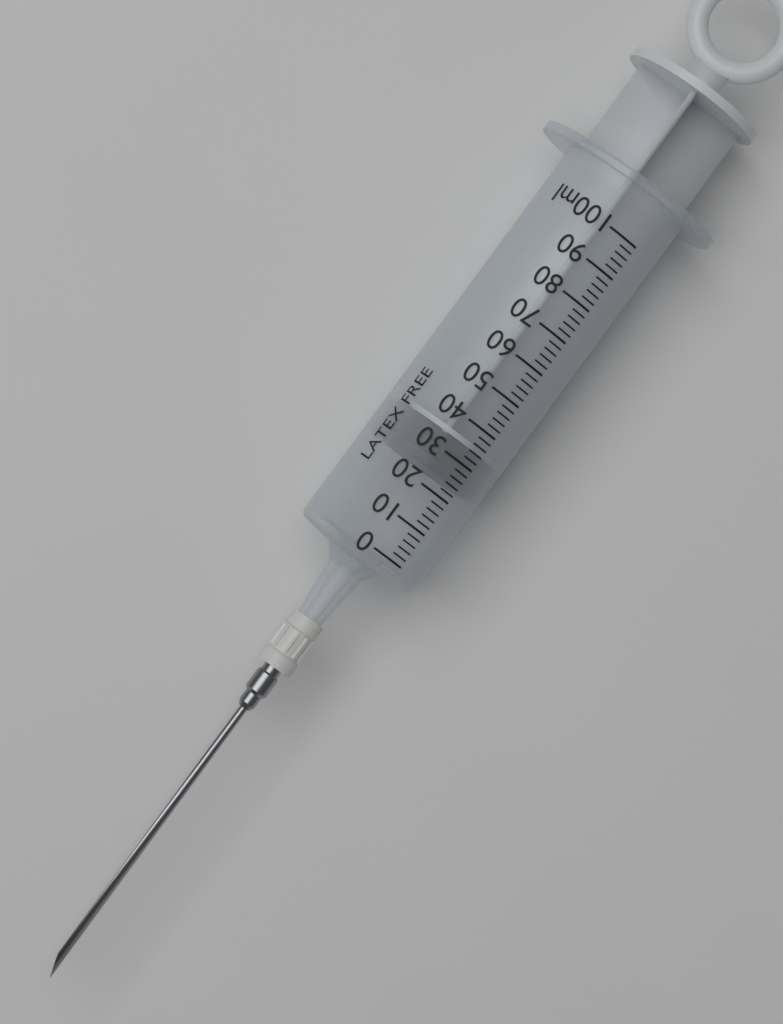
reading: 24 ml
